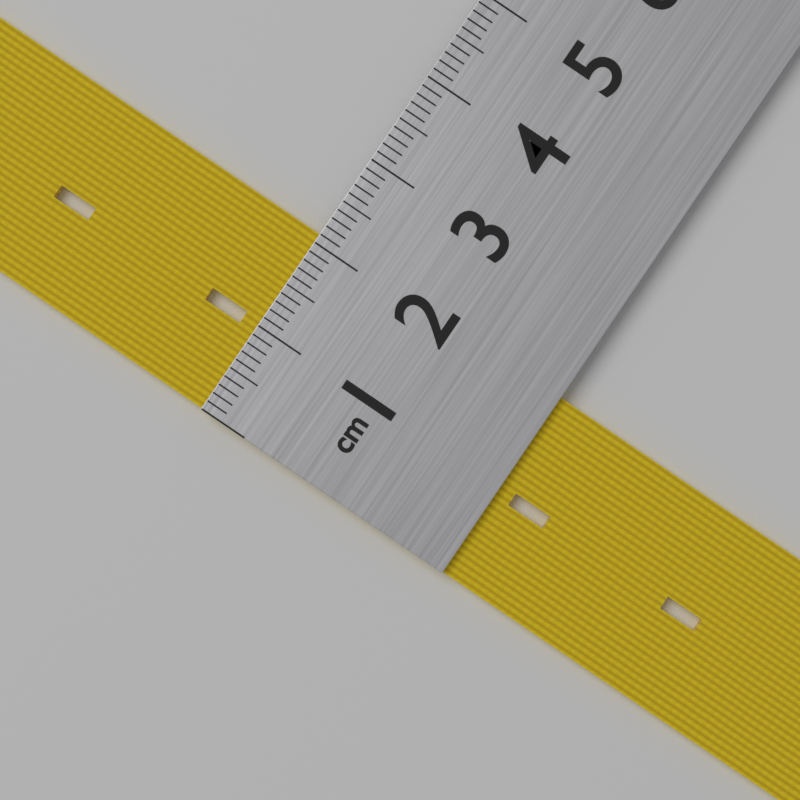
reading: 2.1 cm
